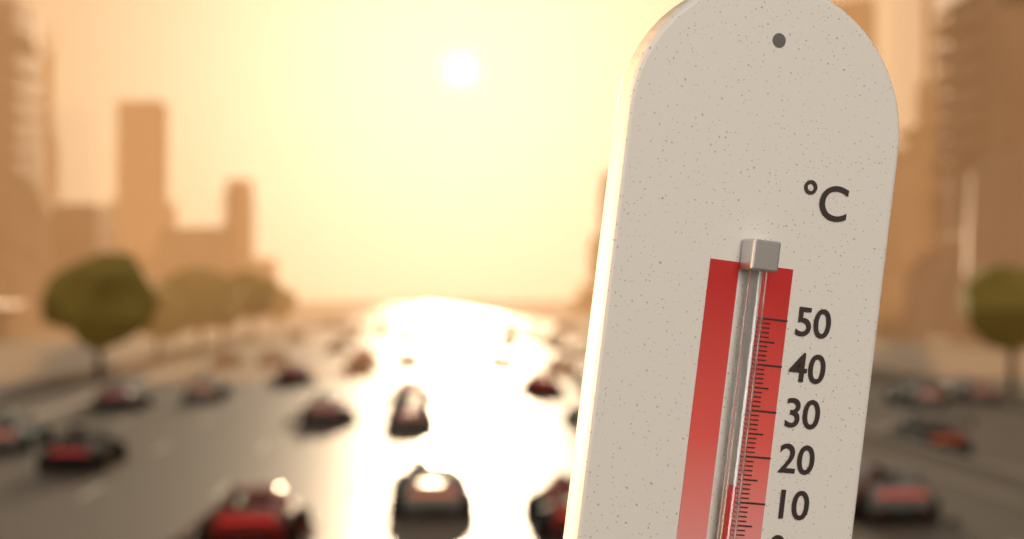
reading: 14 °C
